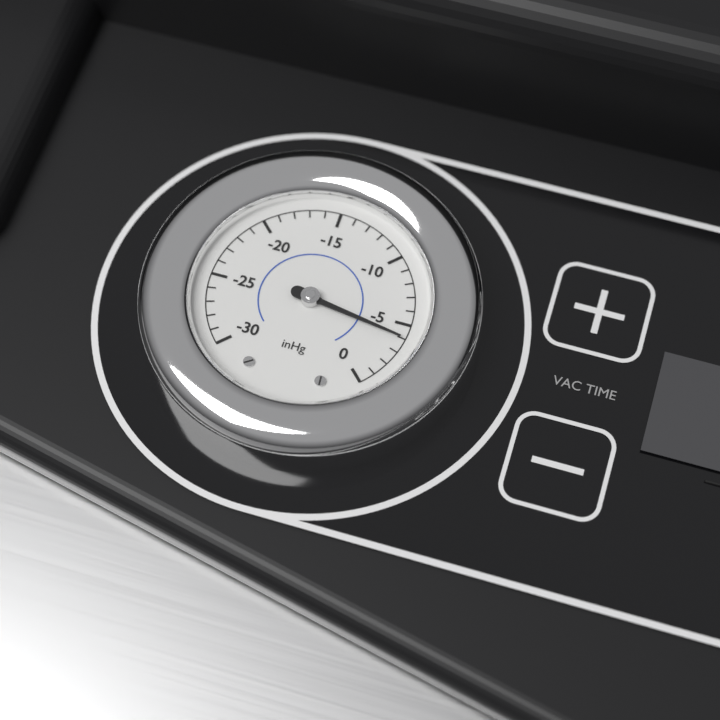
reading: -4 inHg
